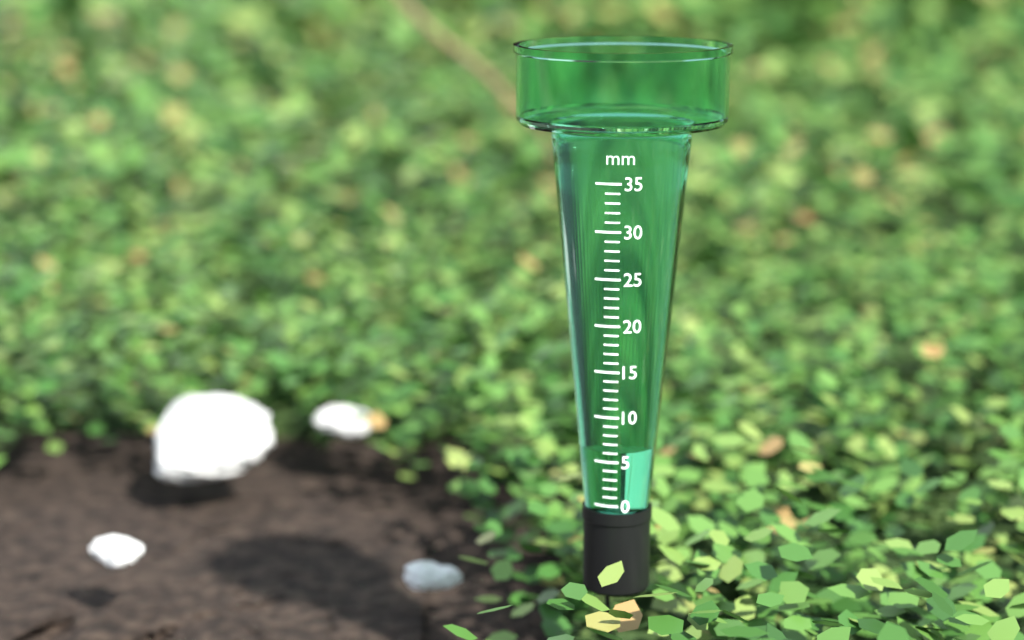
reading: 6 mm
